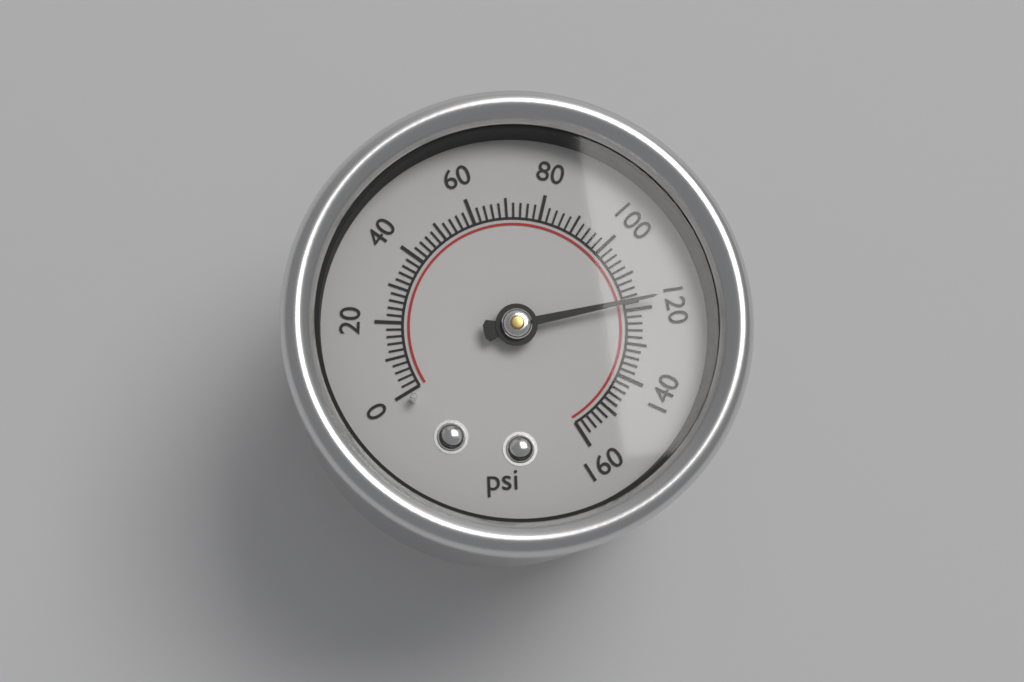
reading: 118 psi
